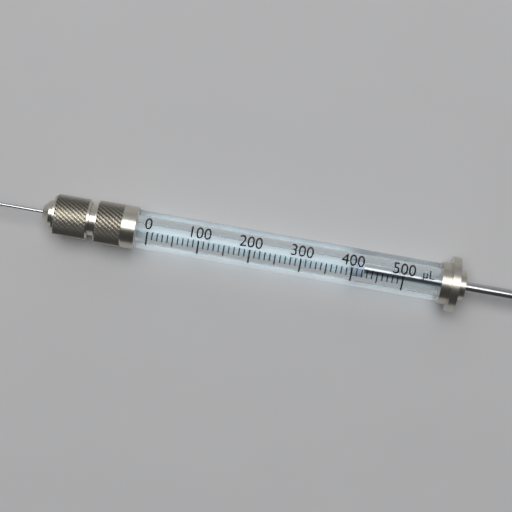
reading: 400 µL
